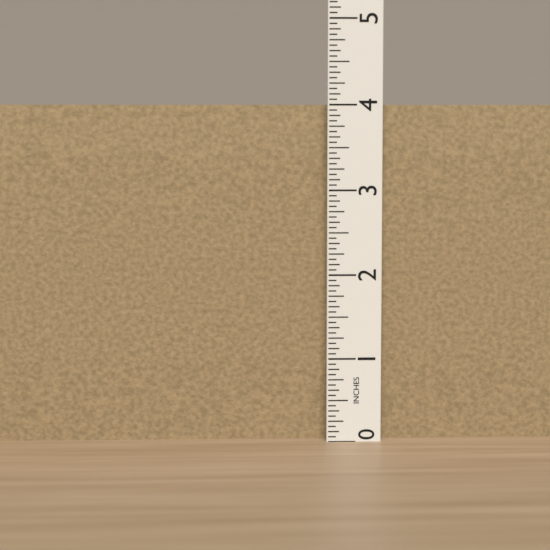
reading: 4.0000 in
